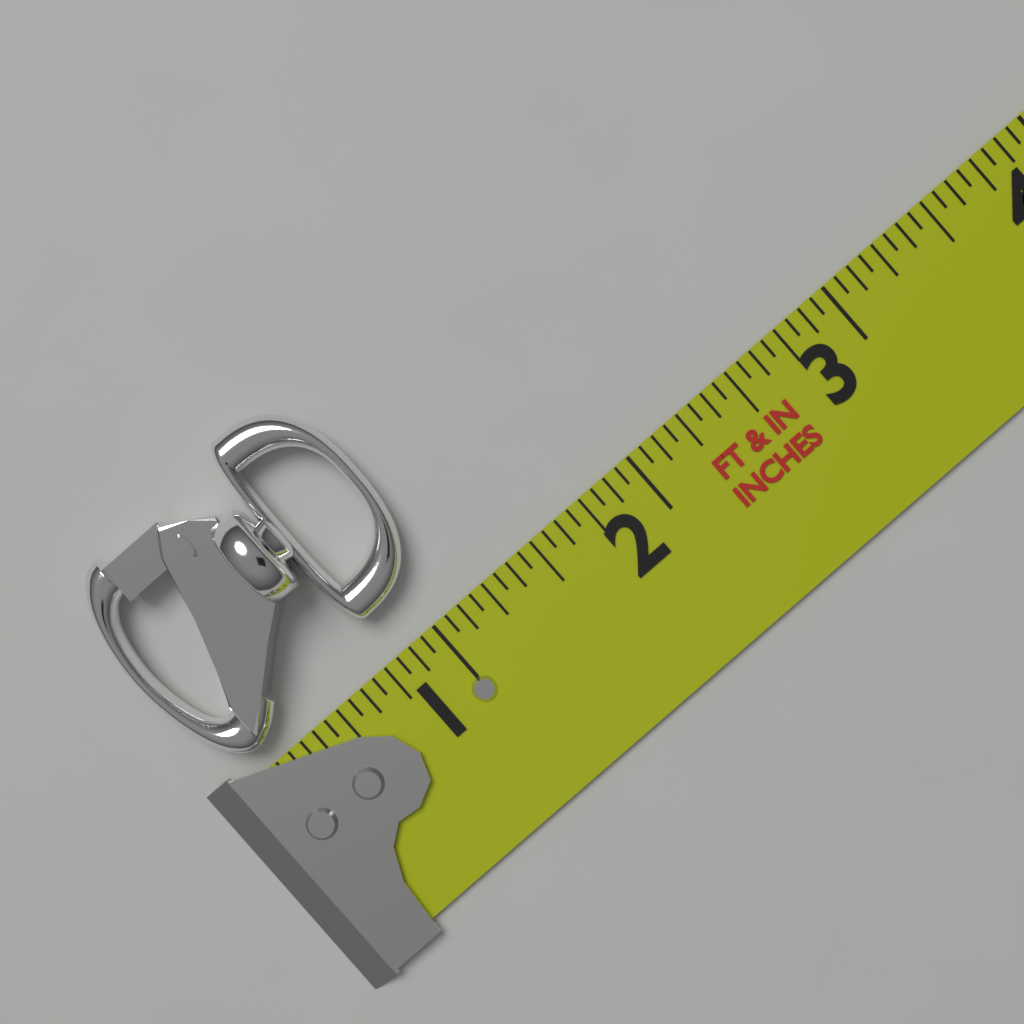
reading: 1.1875 in
